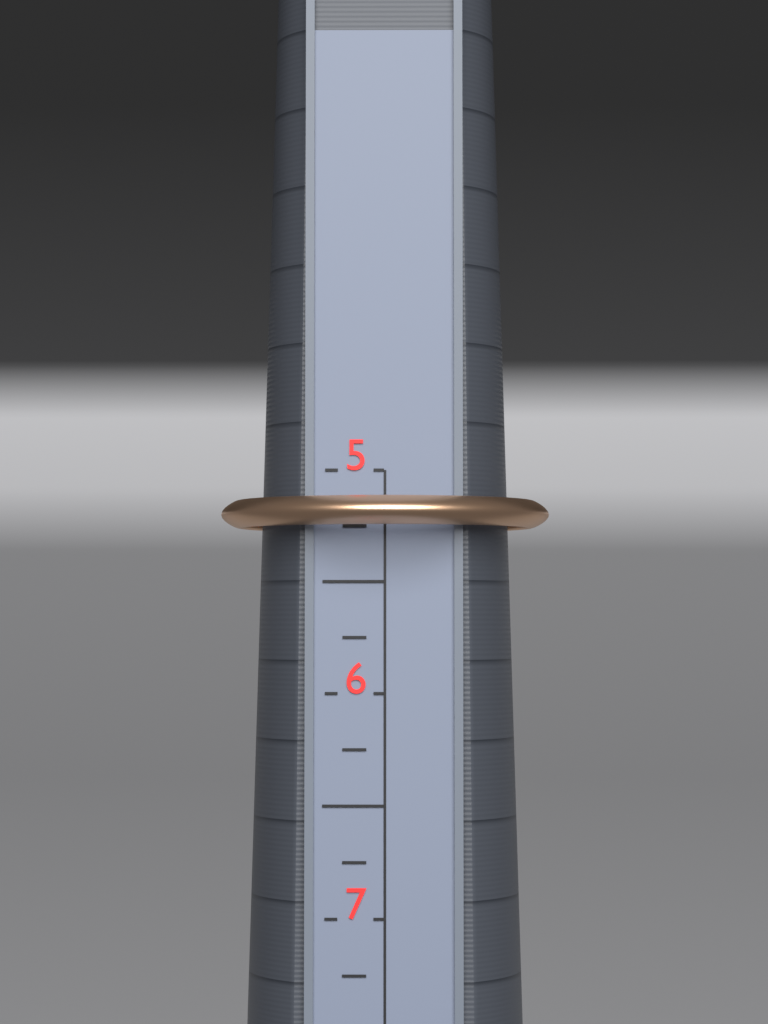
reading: 5.25 (no unit)
